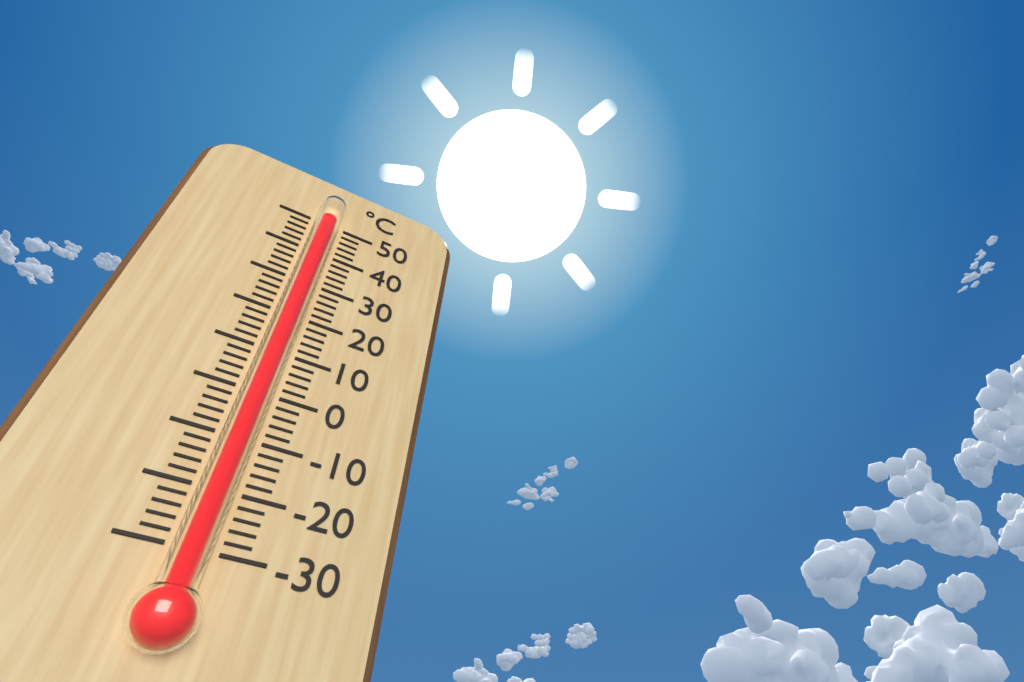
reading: 50 °C
